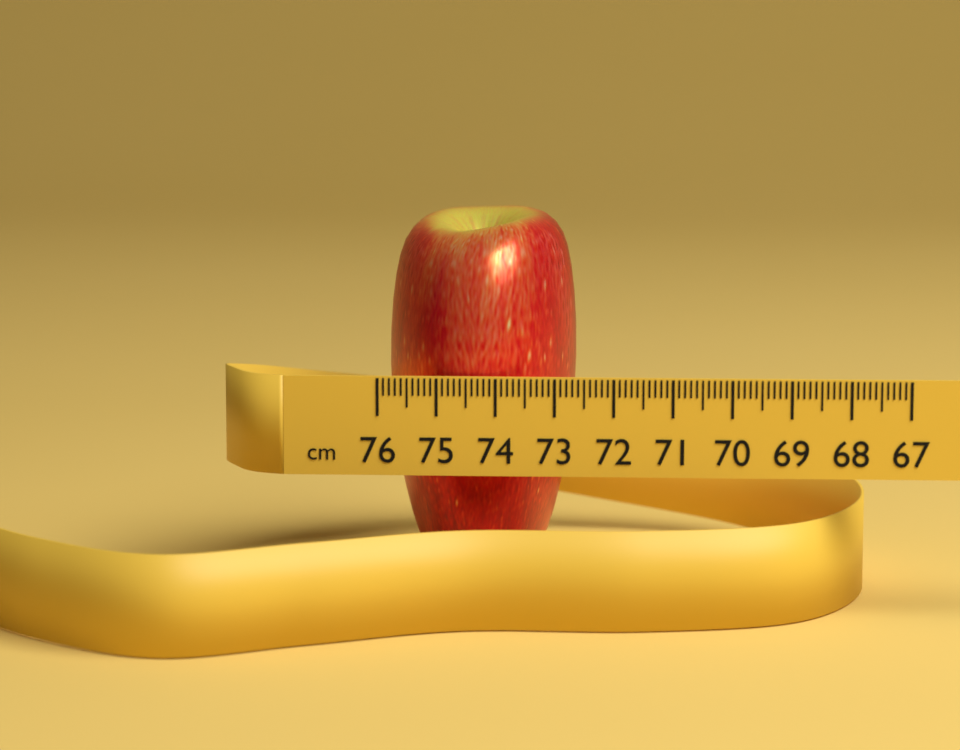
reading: 72.7 cm
